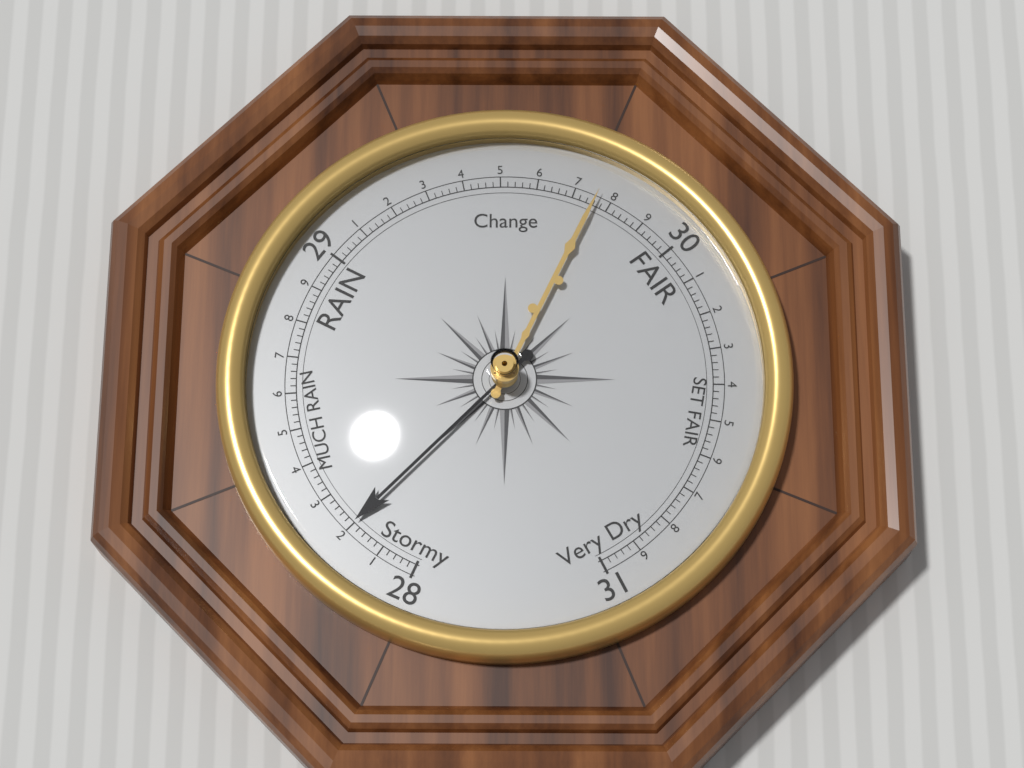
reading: 28.20 (no unit)
